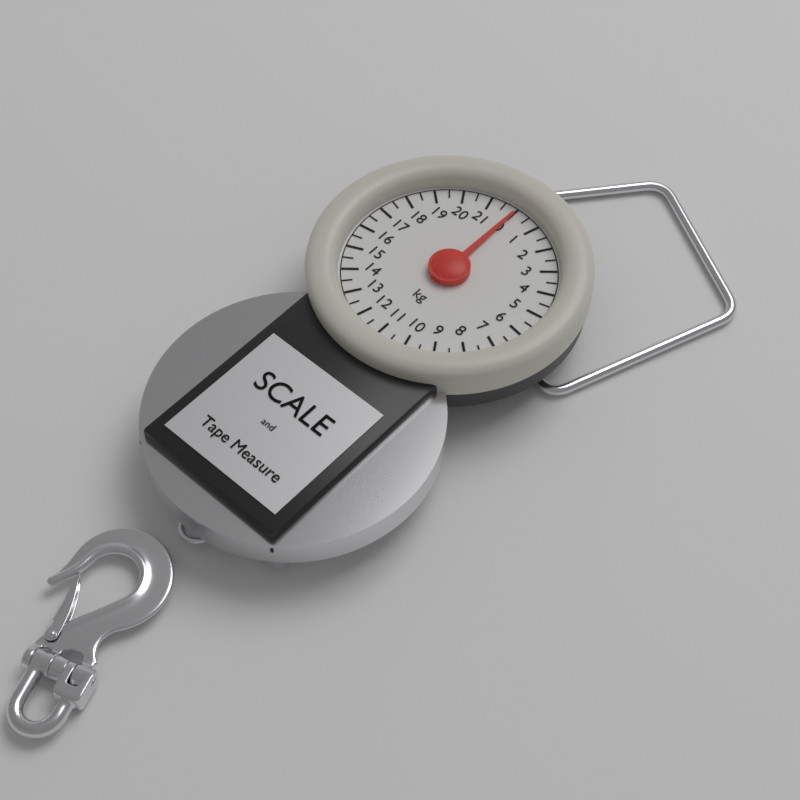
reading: 0.0 kg
